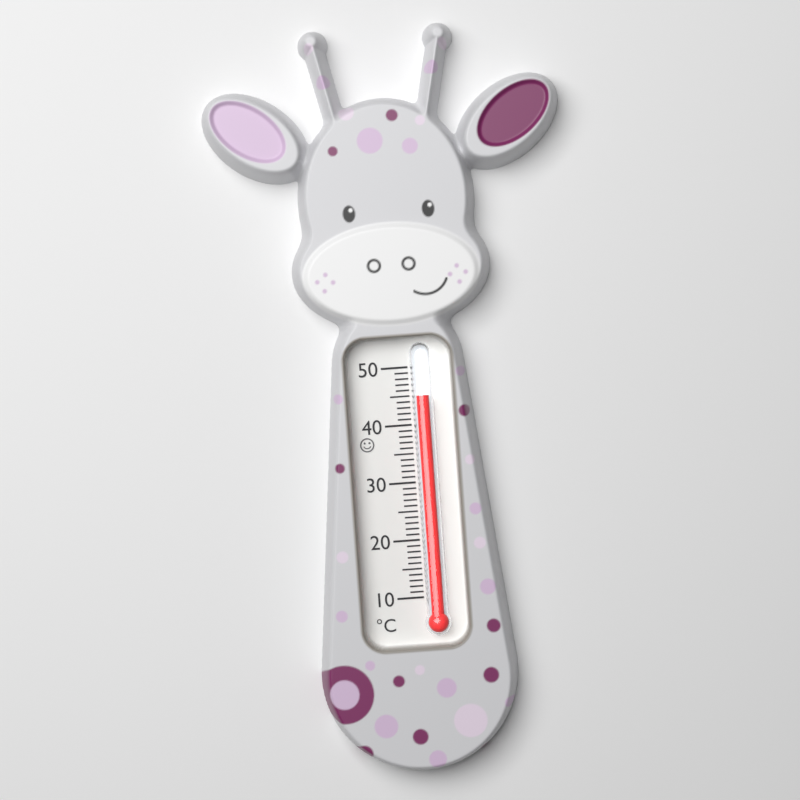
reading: 45 °C
